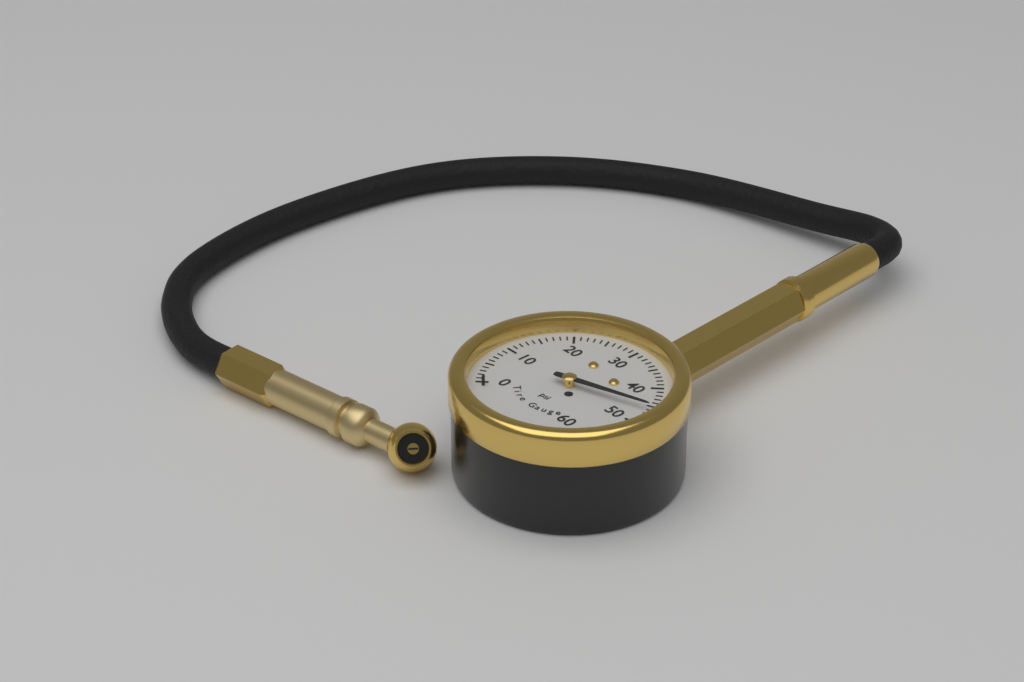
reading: 46 psi
